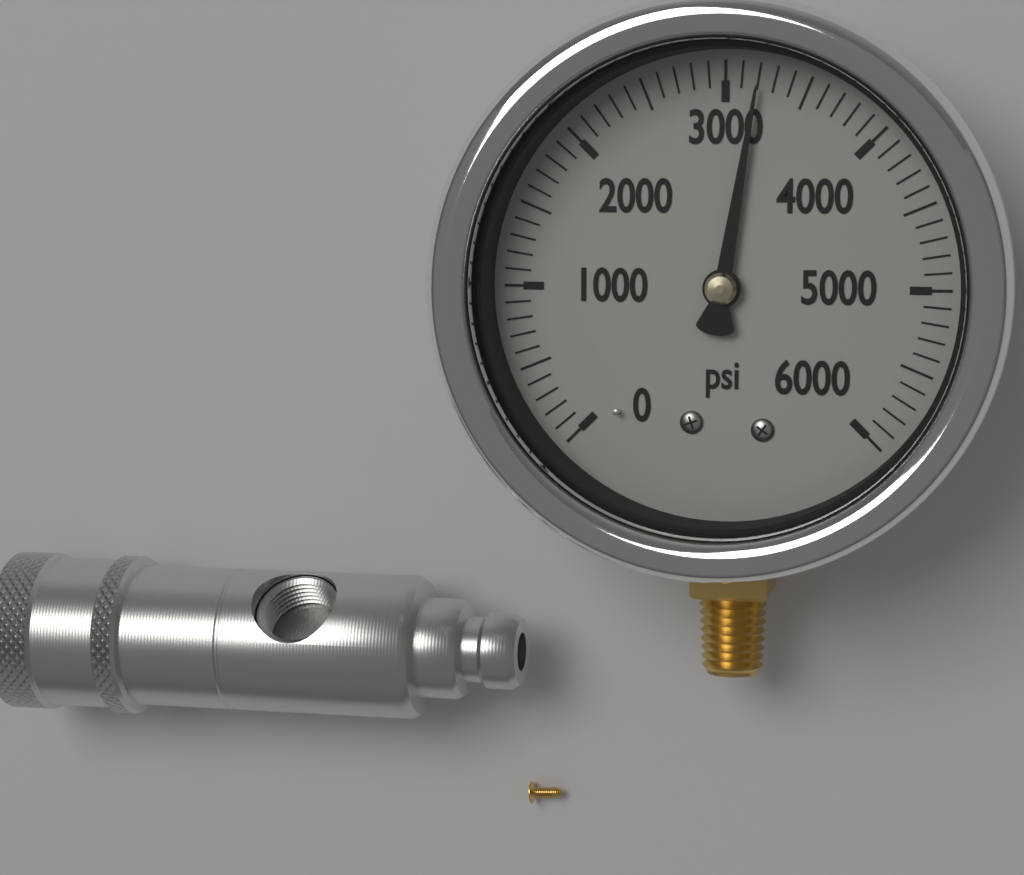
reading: 3200 psi
